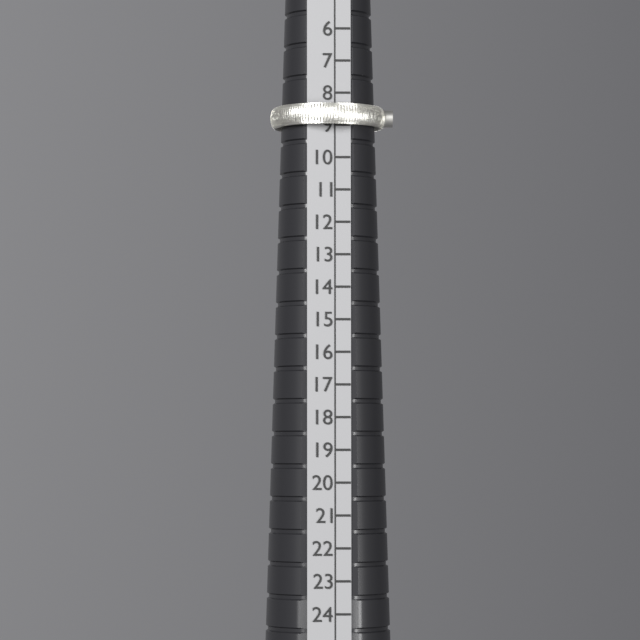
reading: 9 (no unit)
